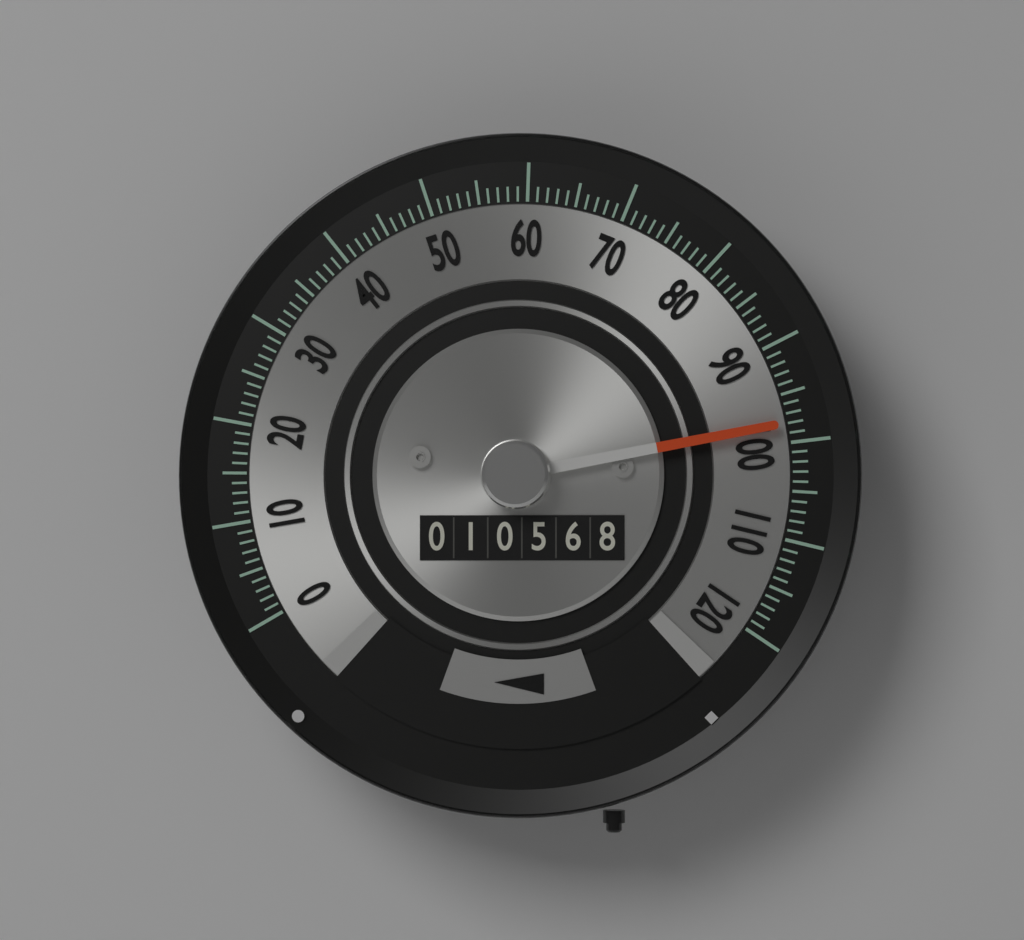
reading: 98 (no unit)
